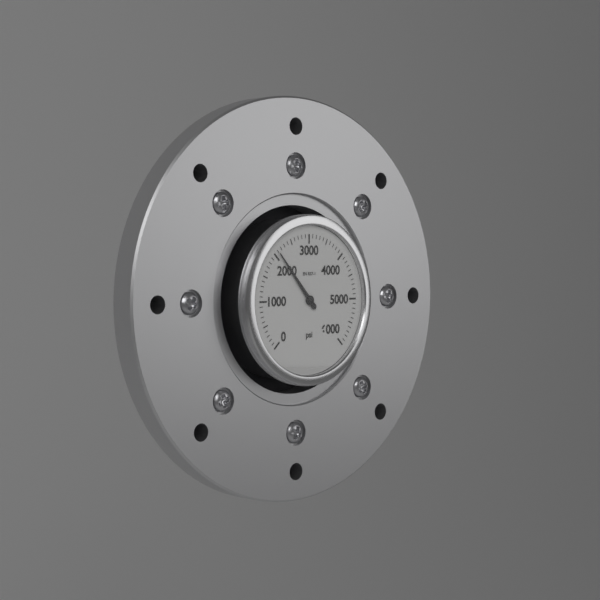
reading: 2100 psi
